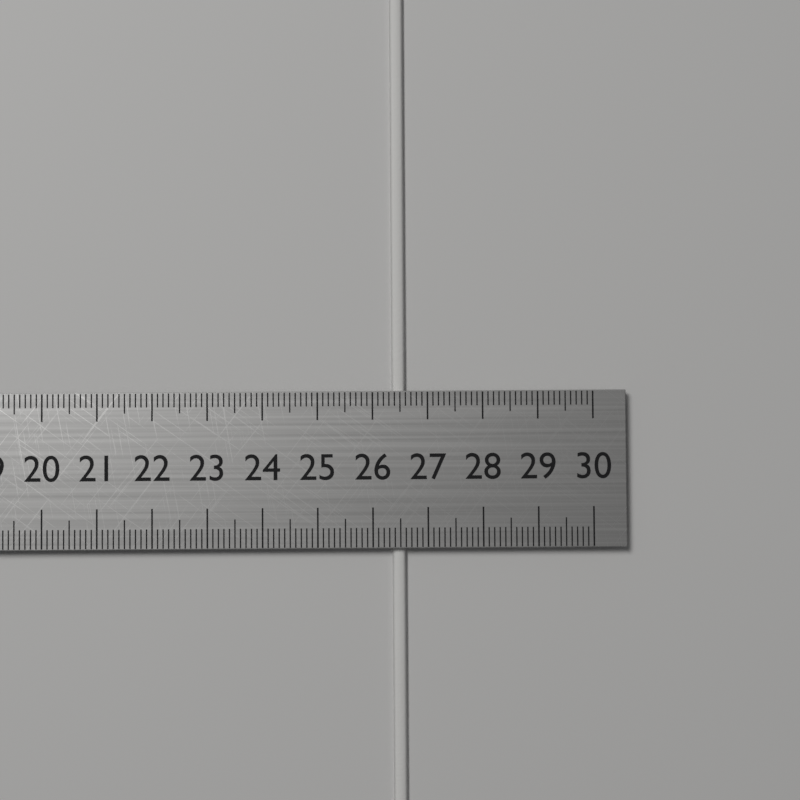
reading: 26.6 cm
